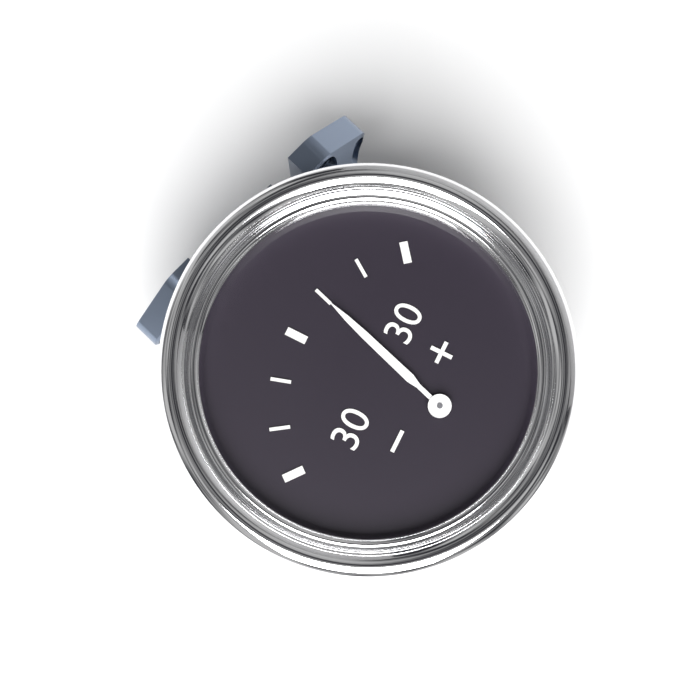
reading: 10 (no unit)
